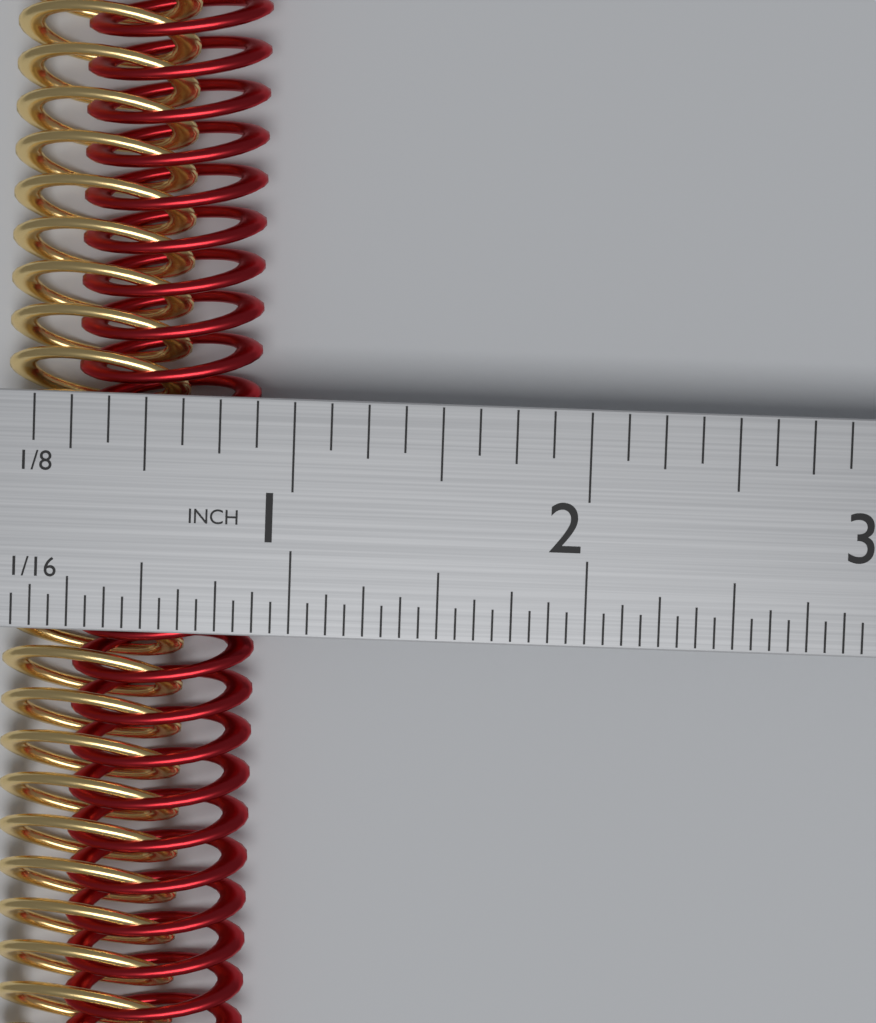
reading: 0.8750 in
